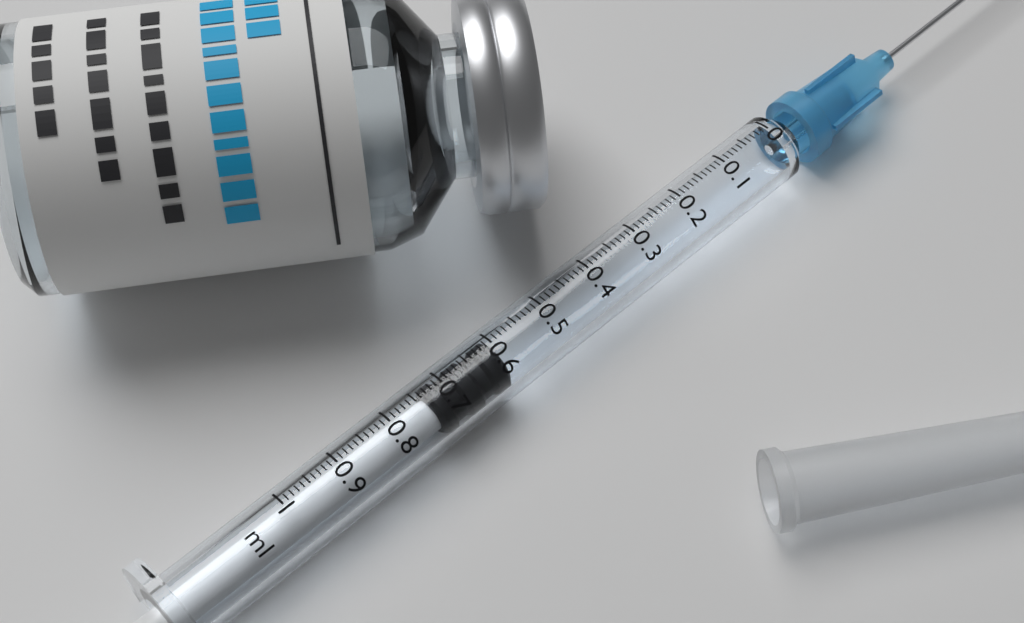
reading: 0.60 ml
